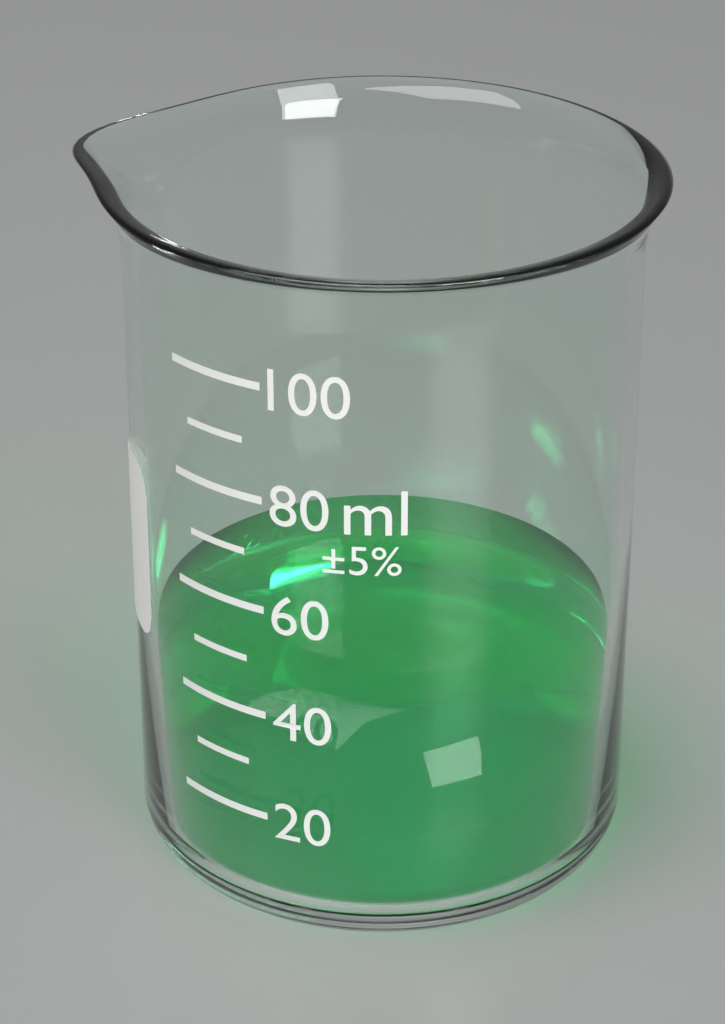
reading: 40 ml
